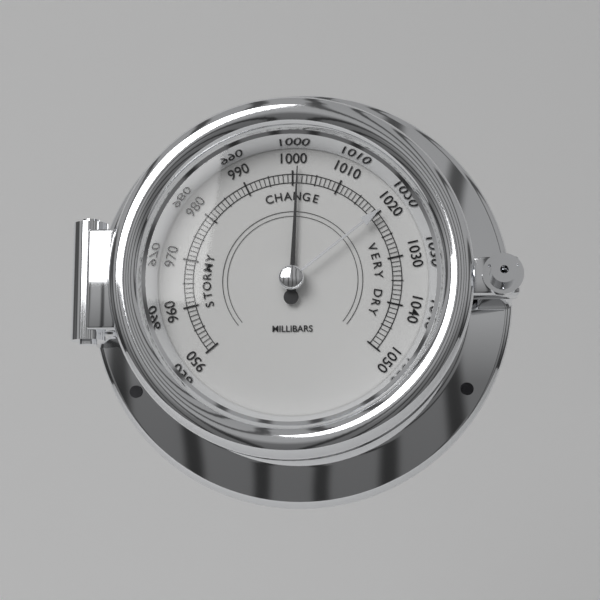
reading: 1001 mbar
